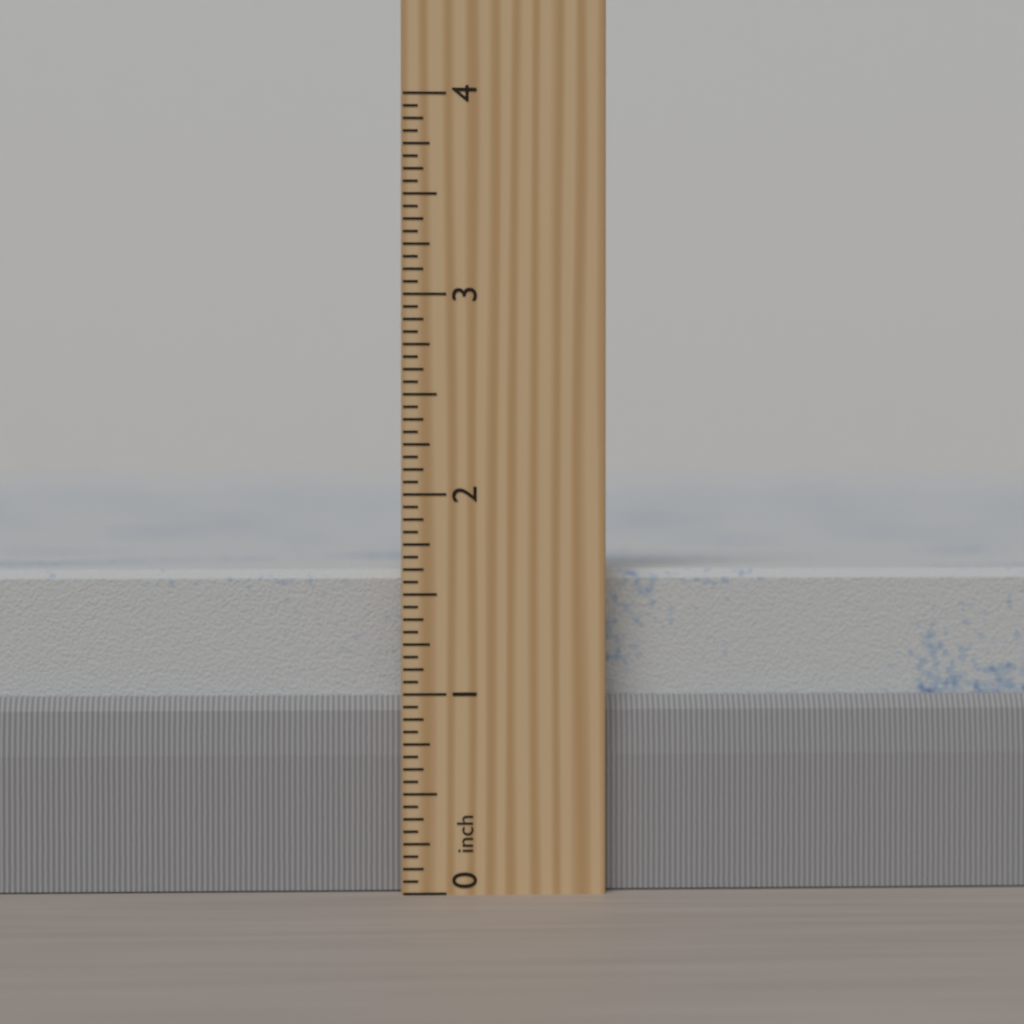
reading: 1.6250 inch
